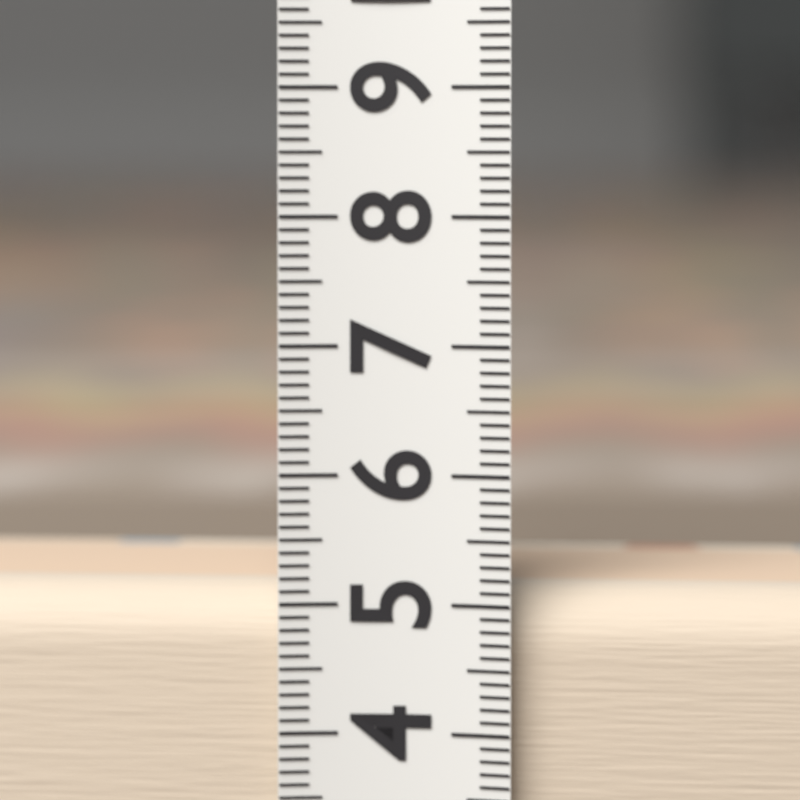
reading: 5.1 (no unit)
